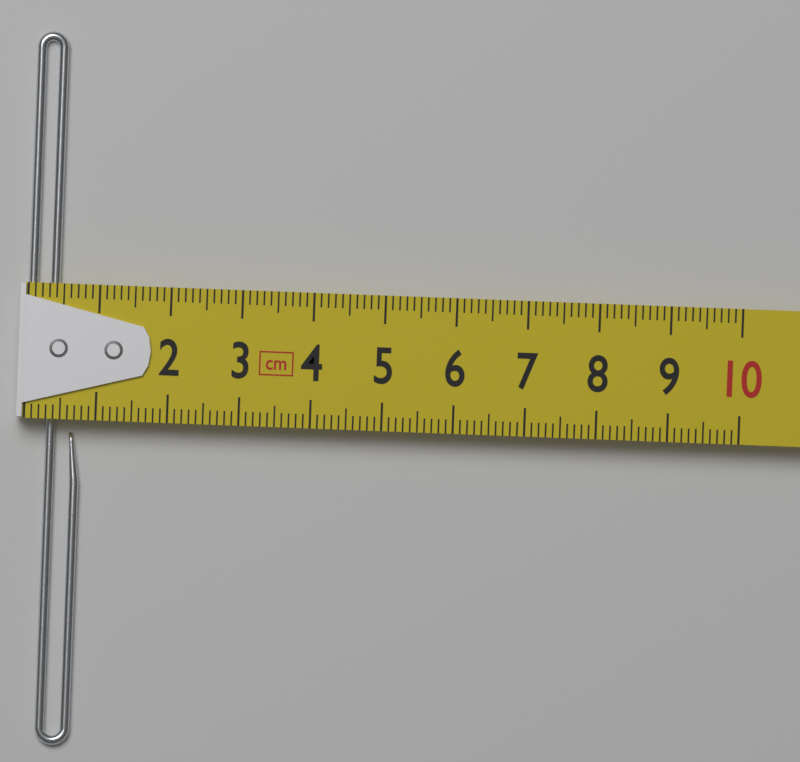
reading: 0.8 cm
